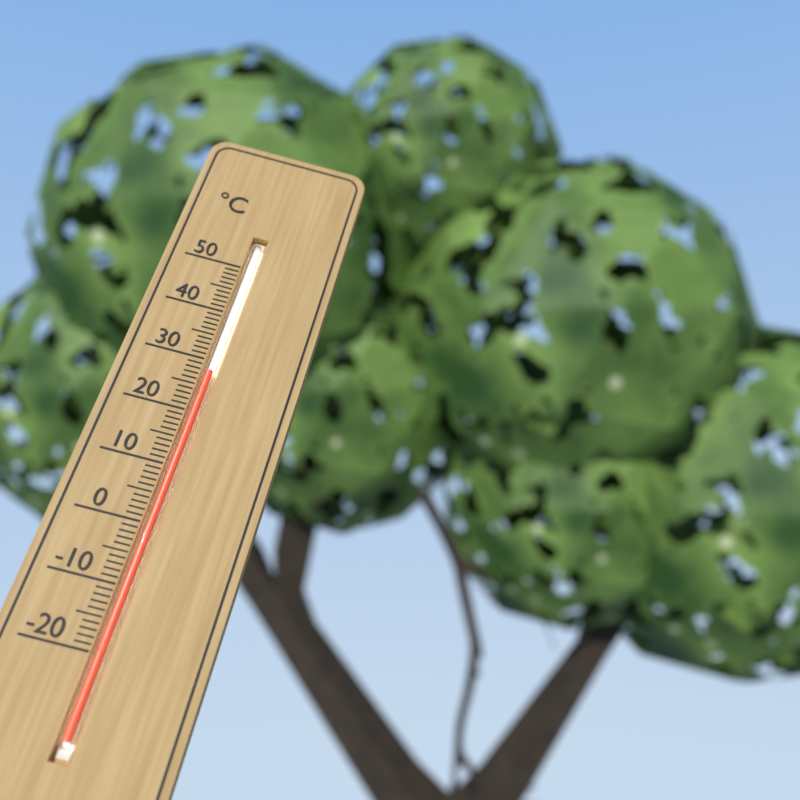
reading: 28 °C
